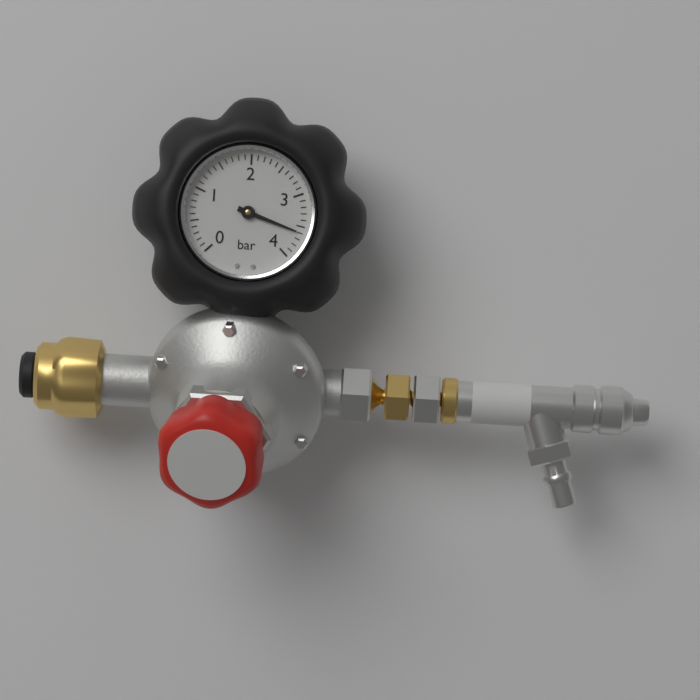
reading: 3.6 bar
